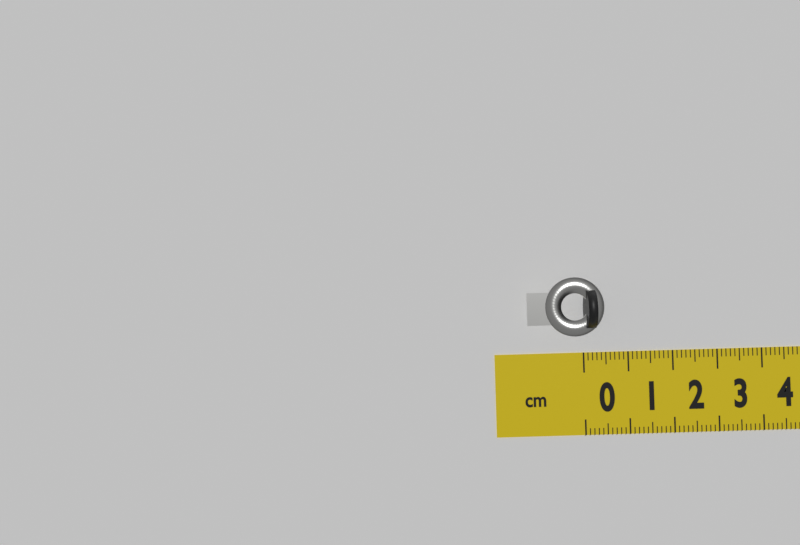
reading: 0.4 cm
